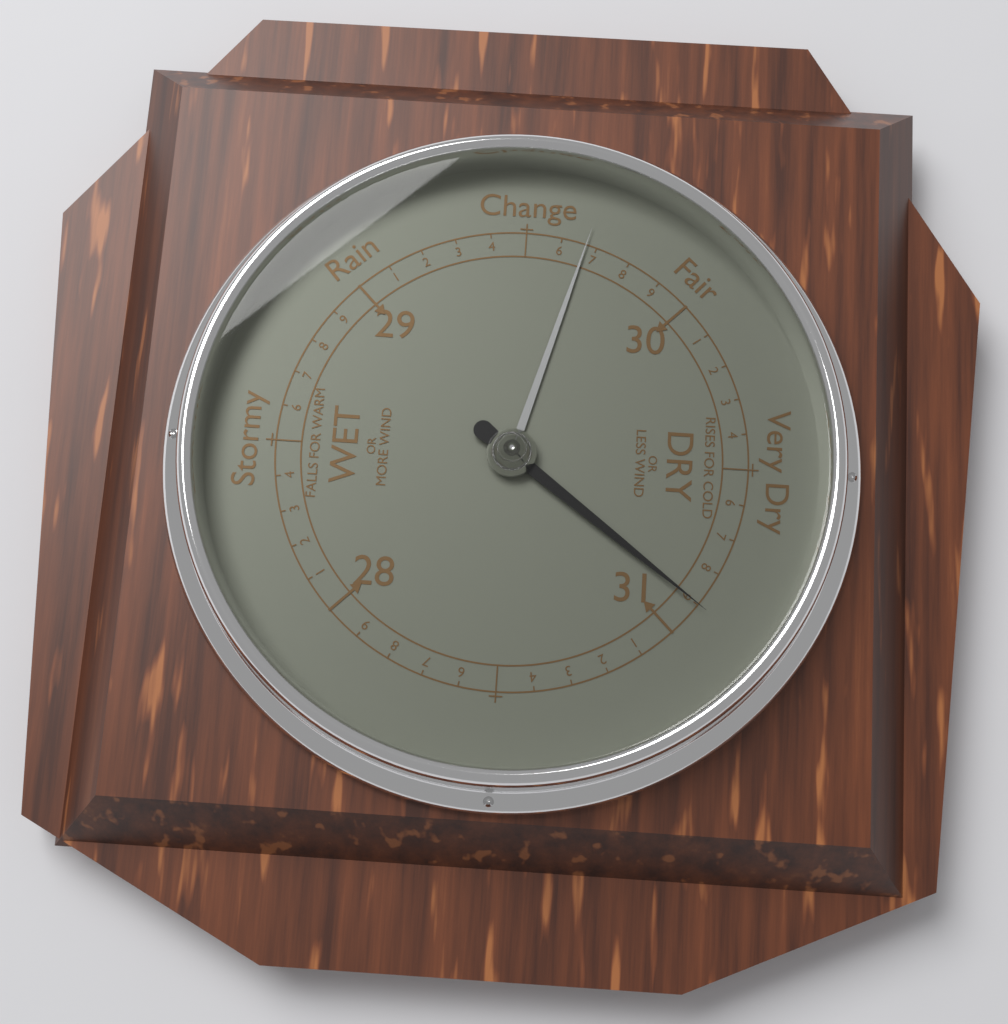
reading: 30.9 inHg
